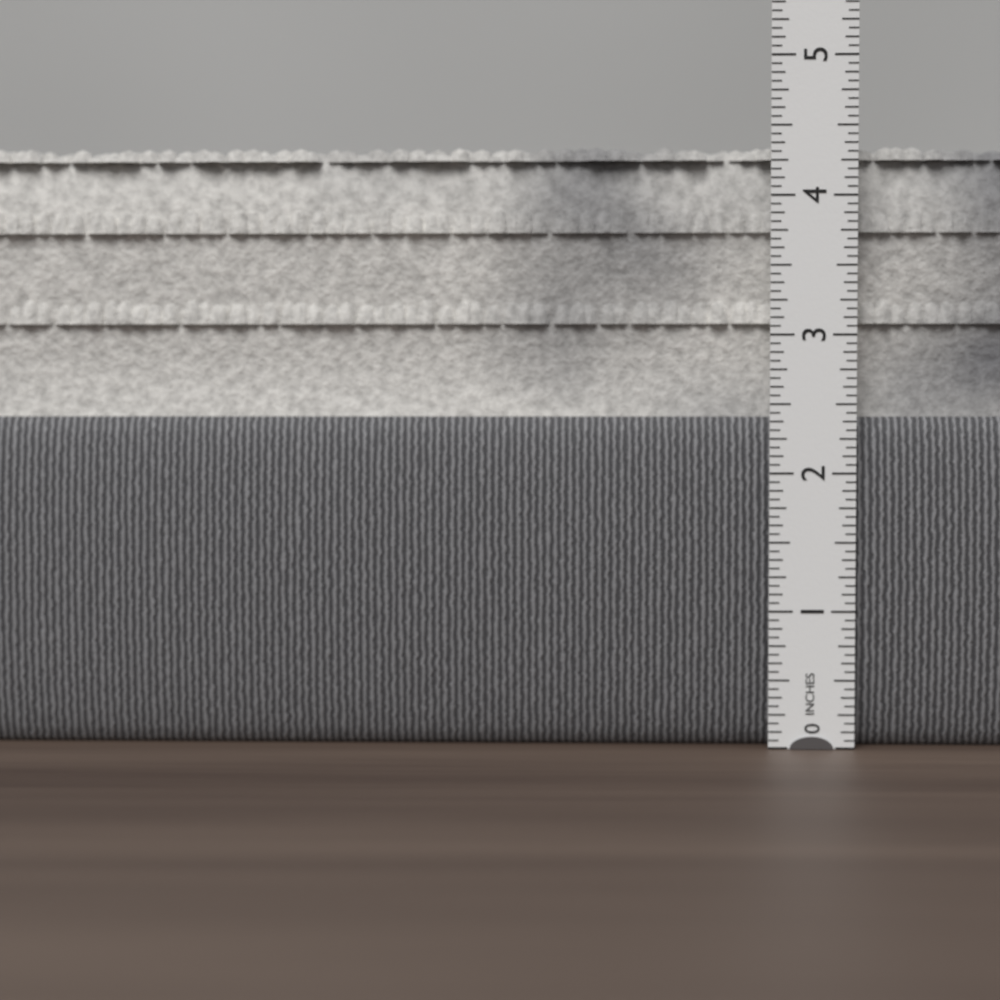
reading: 4.3750 in
